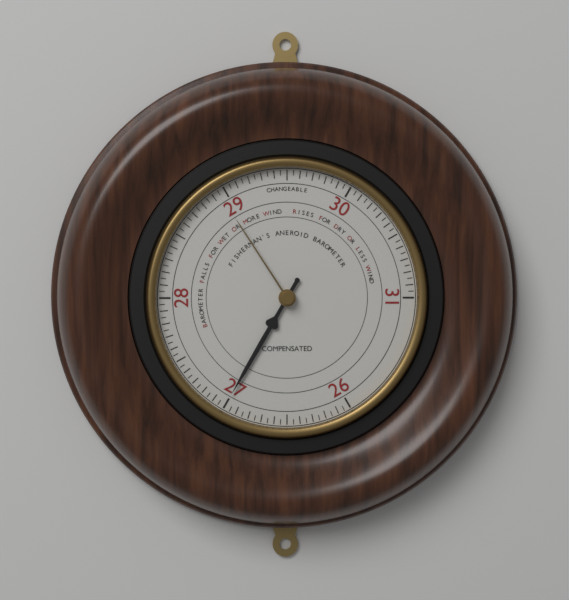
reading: 27.00 (no unit)
